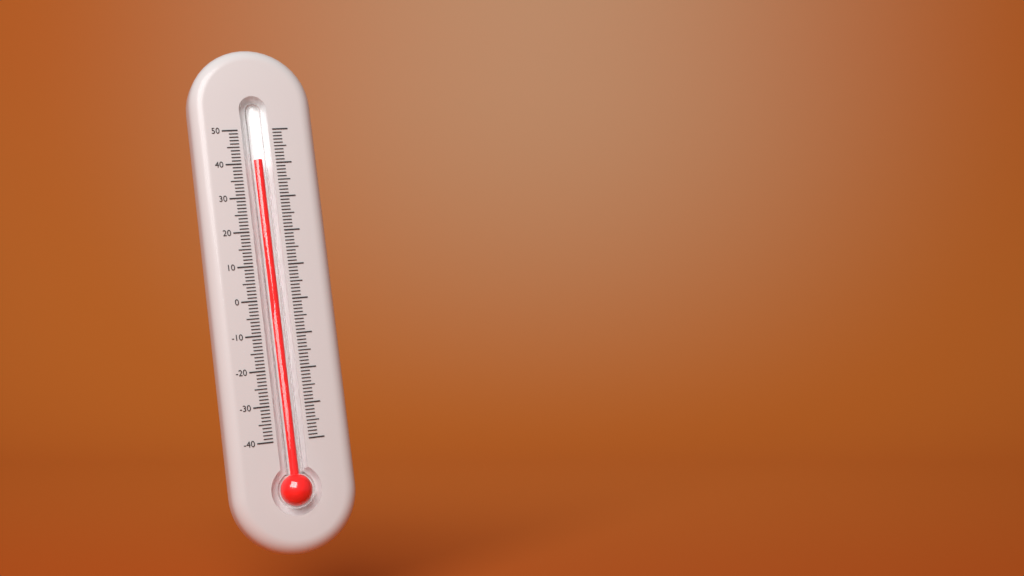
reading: 41 (no unit)
